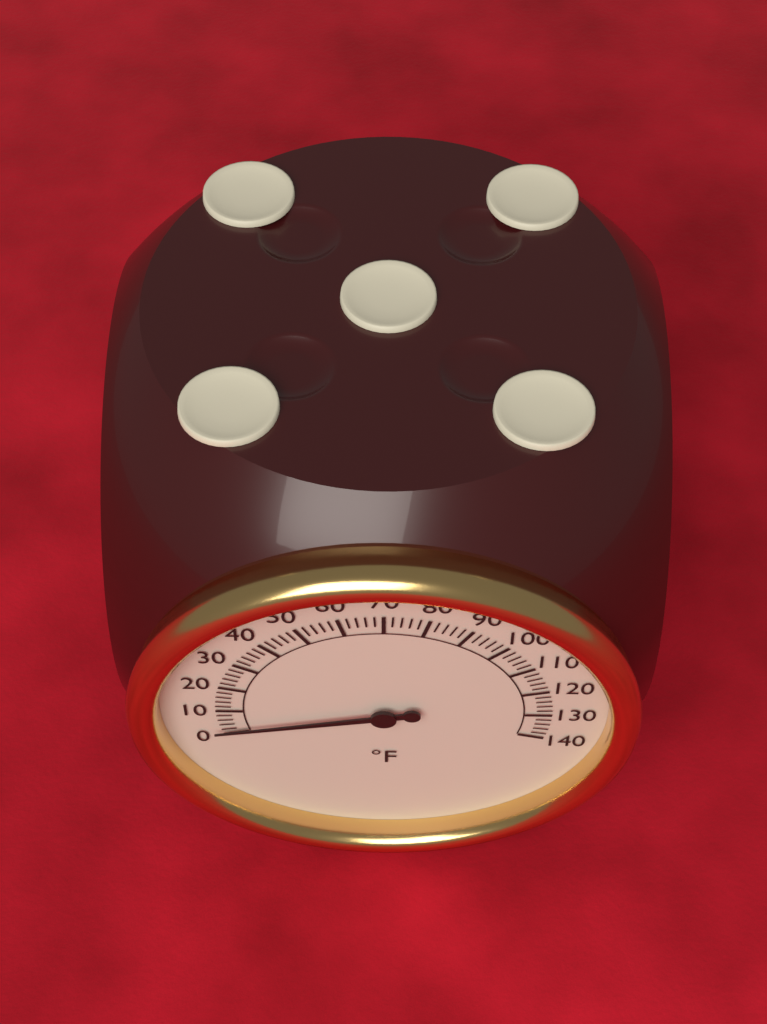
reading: 2 °F
